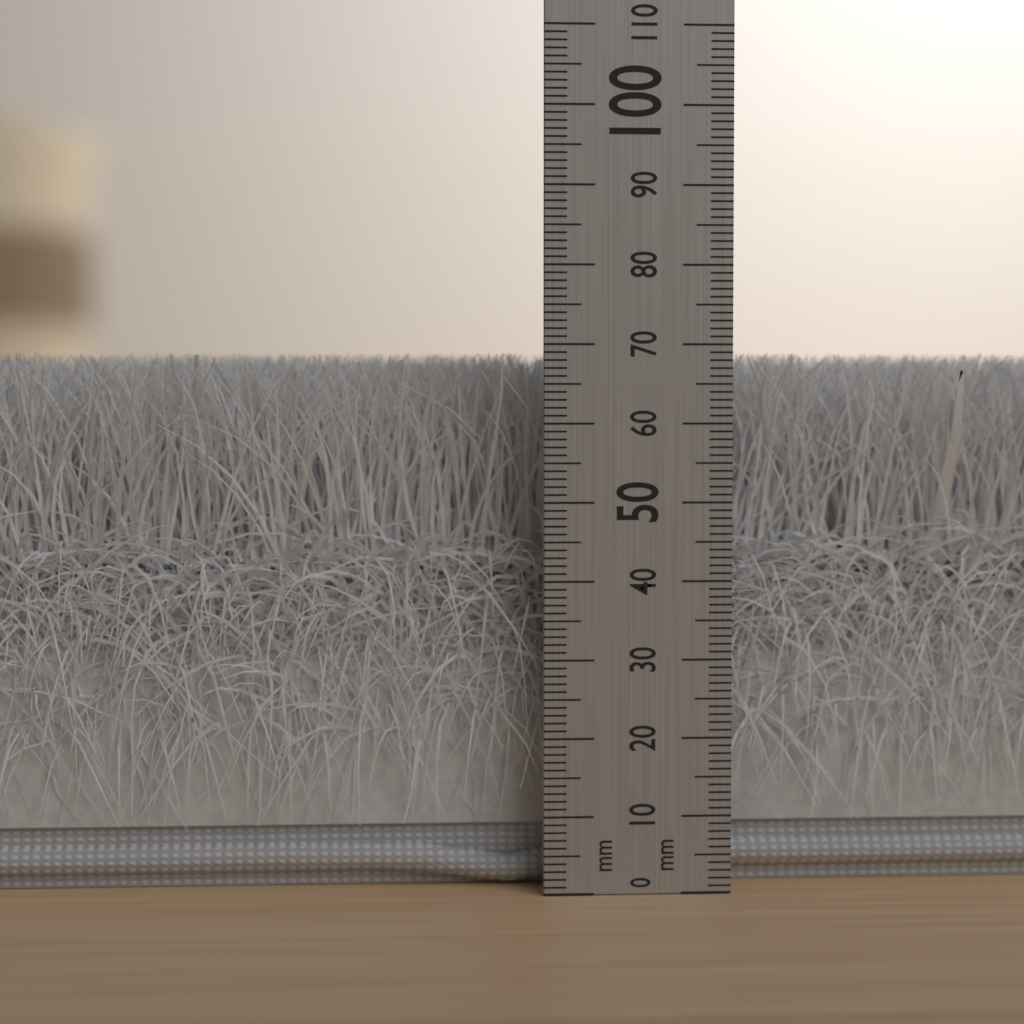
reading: 69 mm
